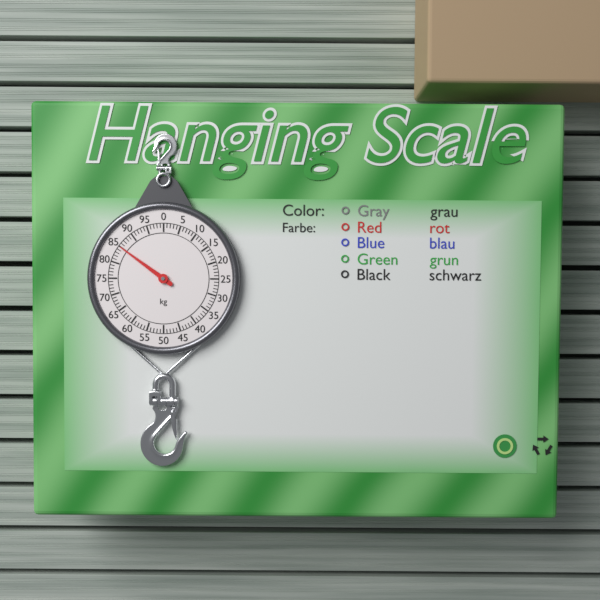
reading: 85 kg
